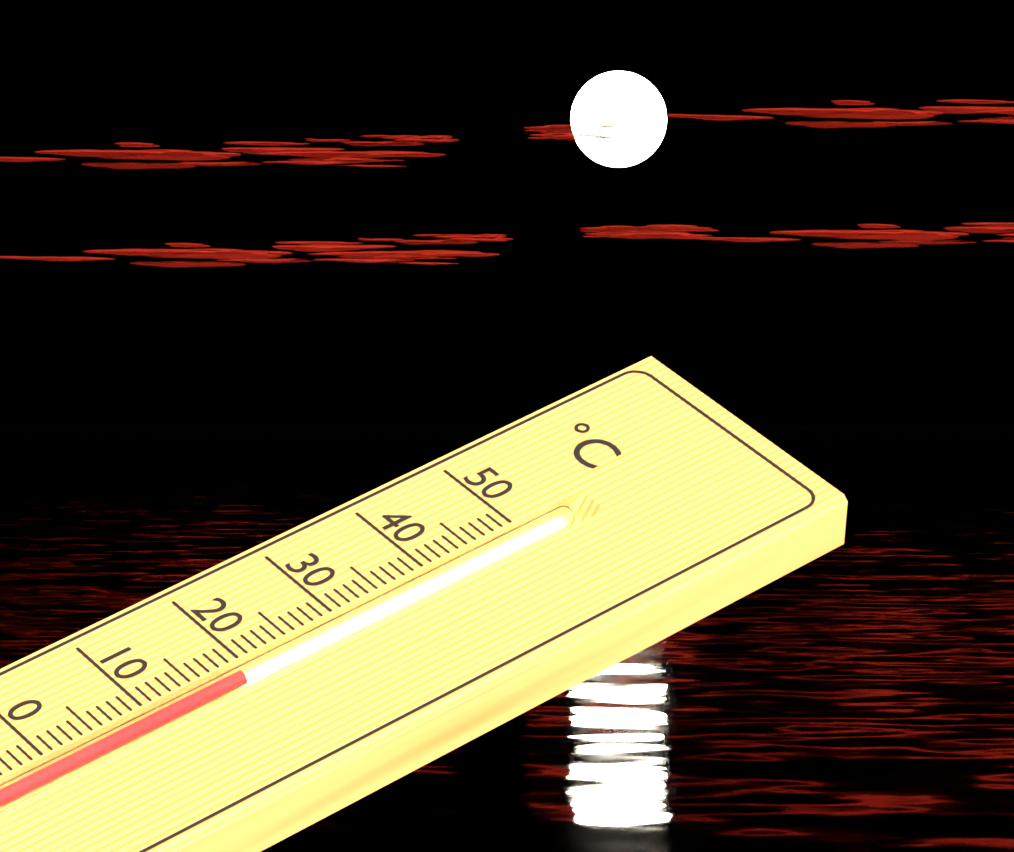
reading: 19 °C
